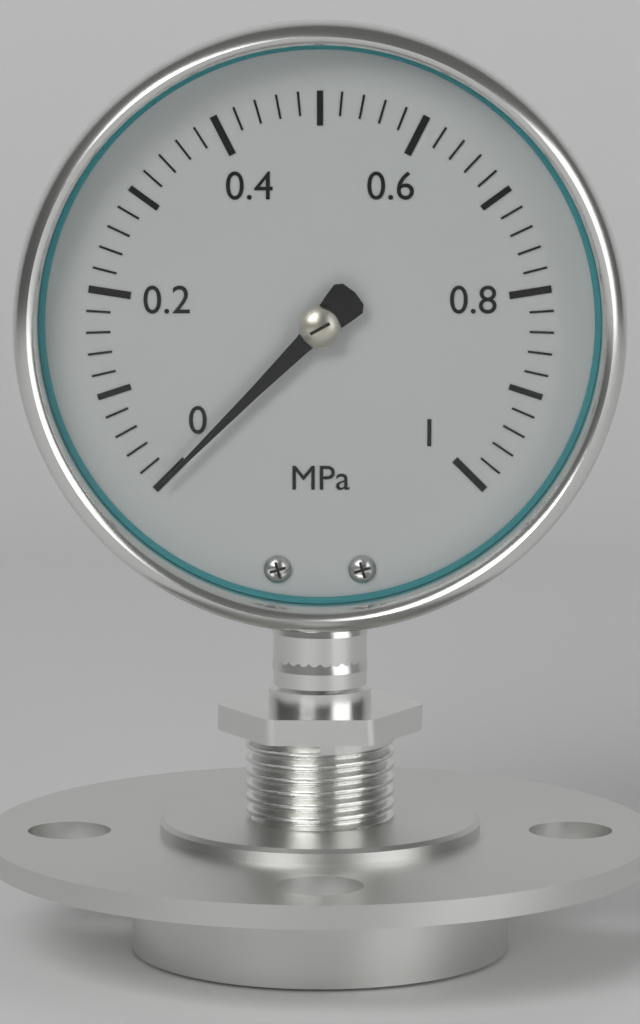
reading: 0.00 MPa
